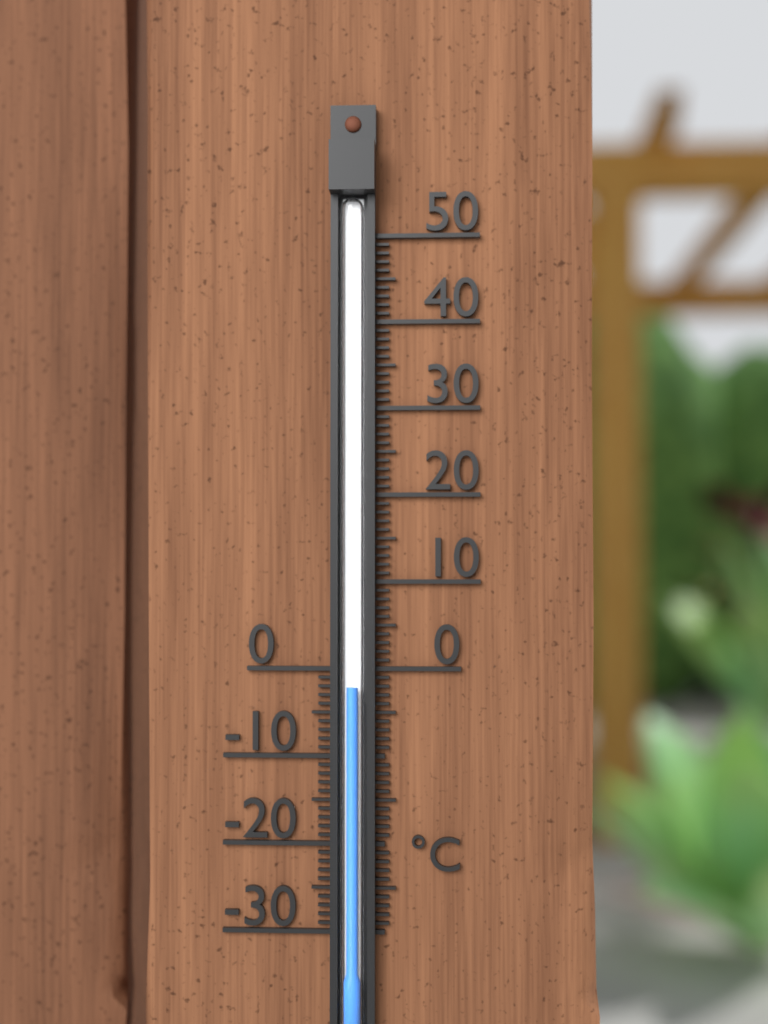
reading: -2 °C
